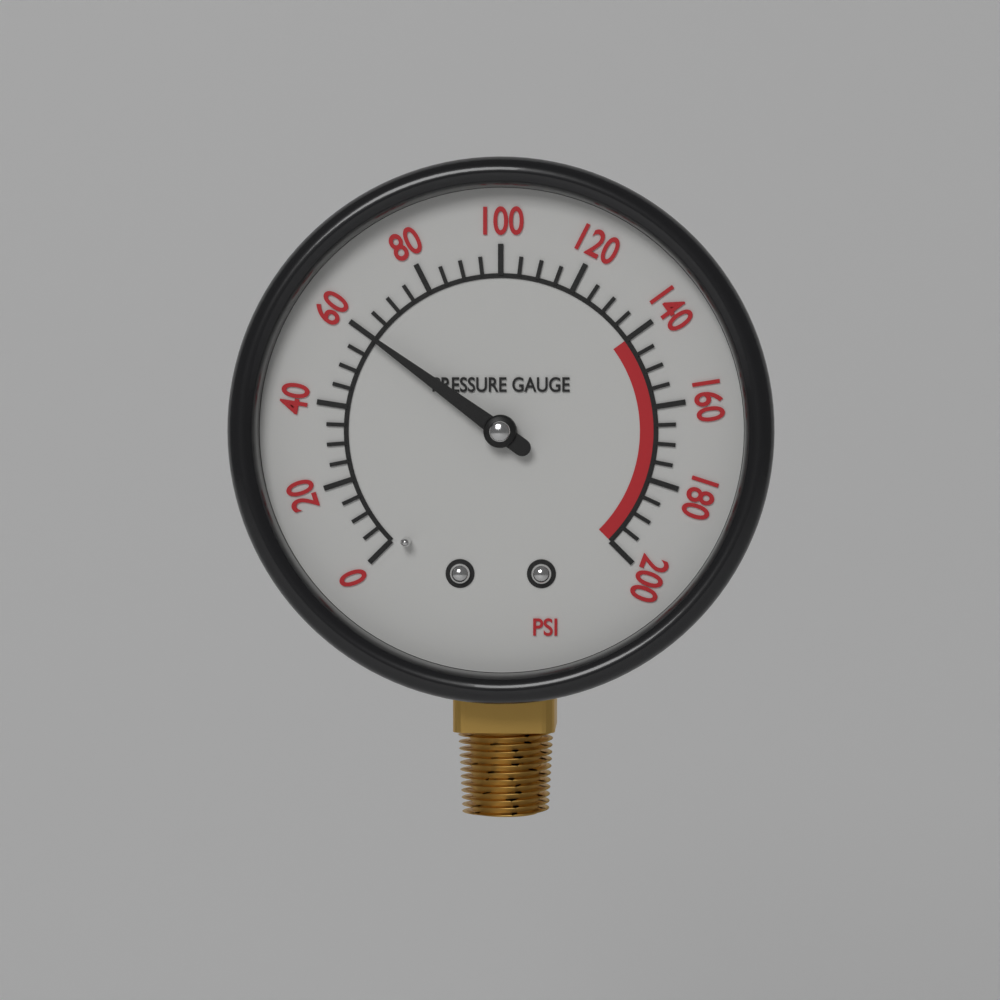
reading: 60 psi
